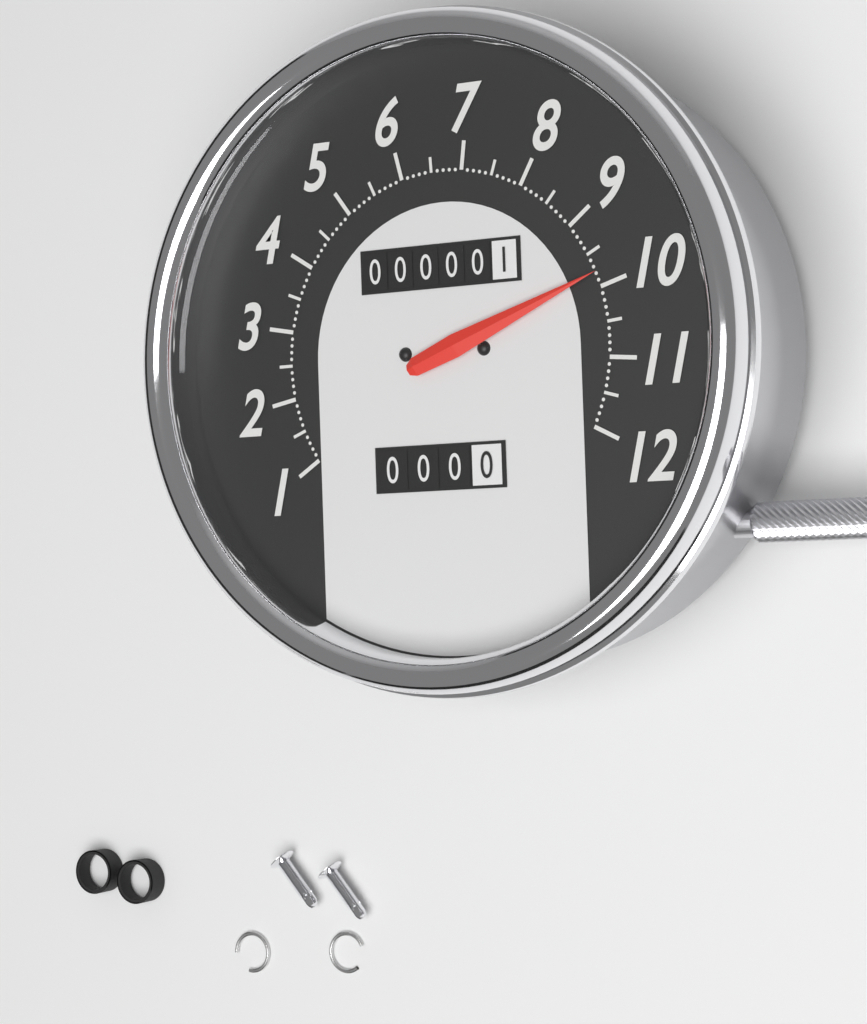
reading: 9.8 (no unit)
